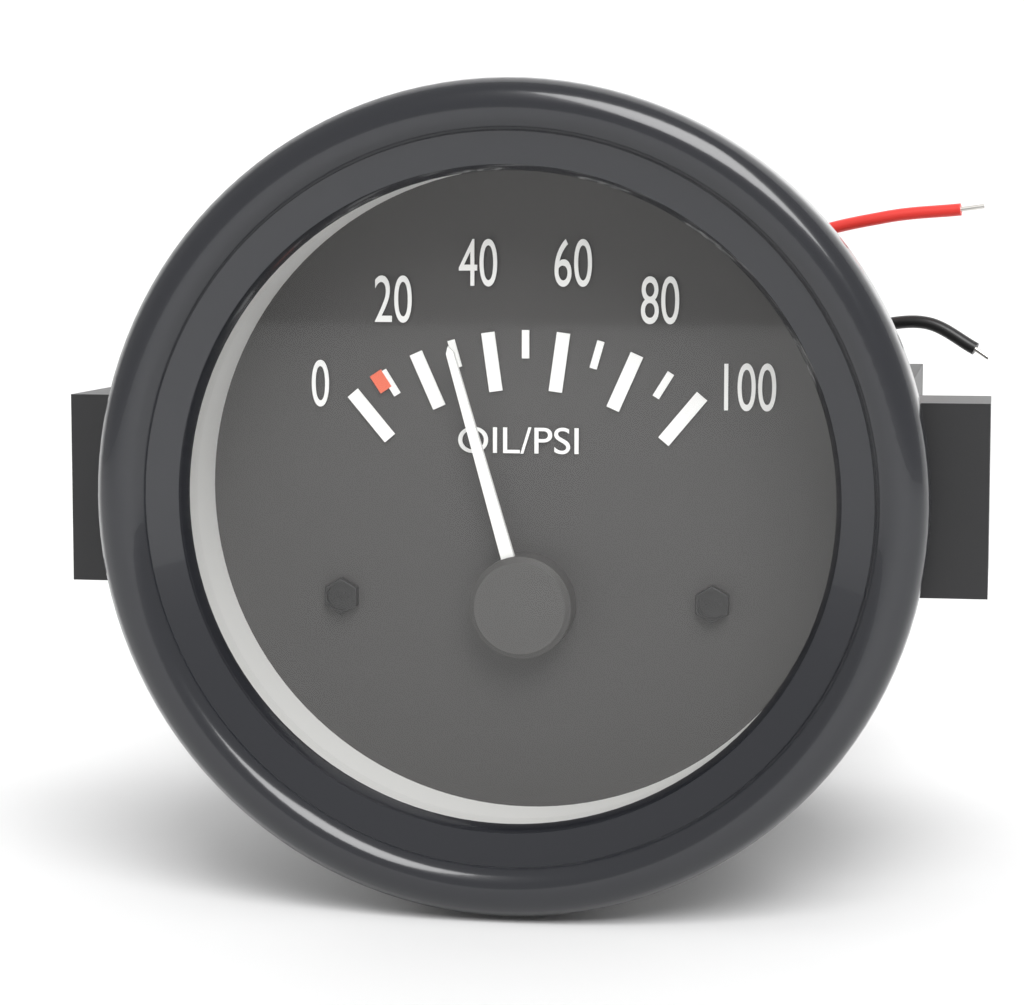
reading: 30 psi
